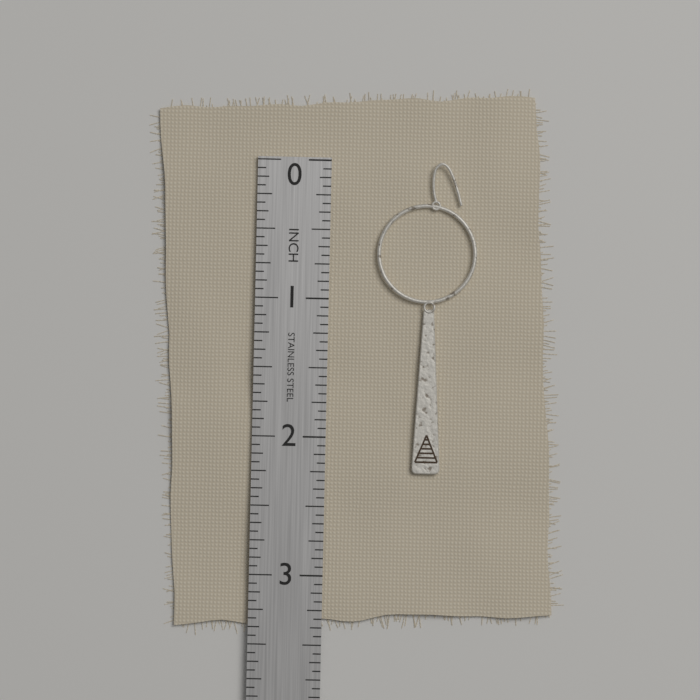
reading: 2.2500 in
